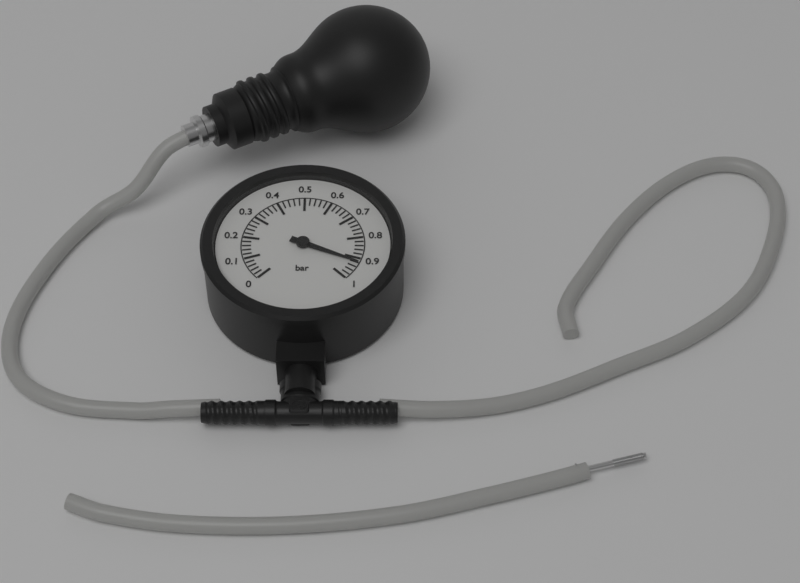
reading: 0.92 bar
